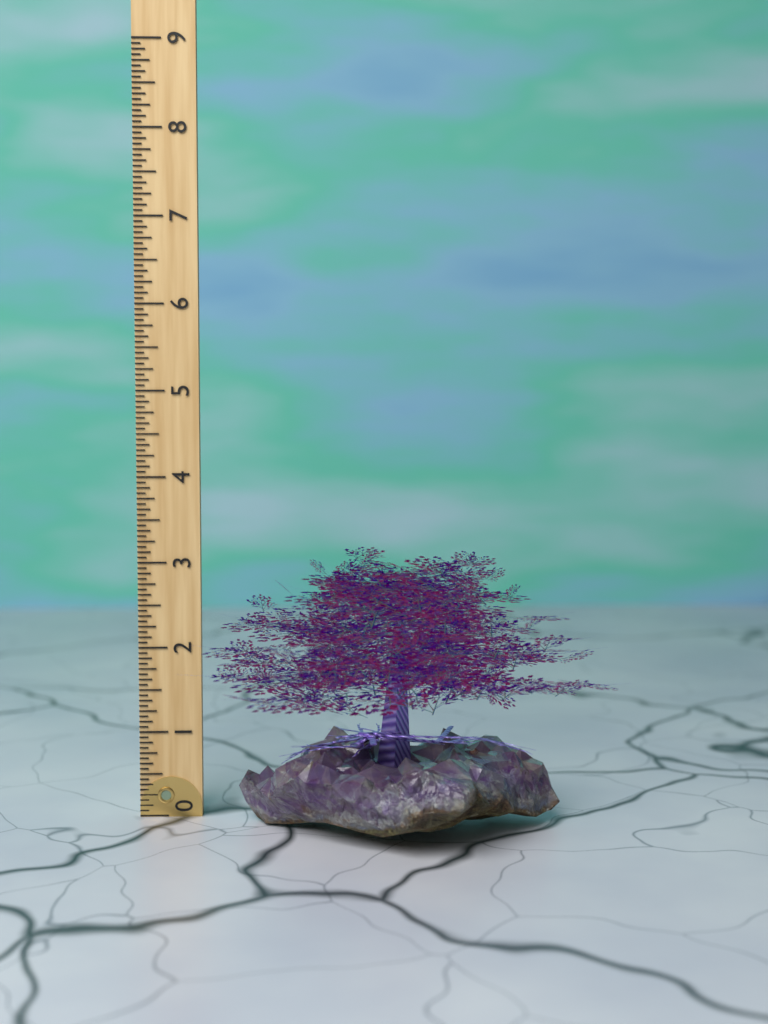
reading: 3.2500 (no unit)
